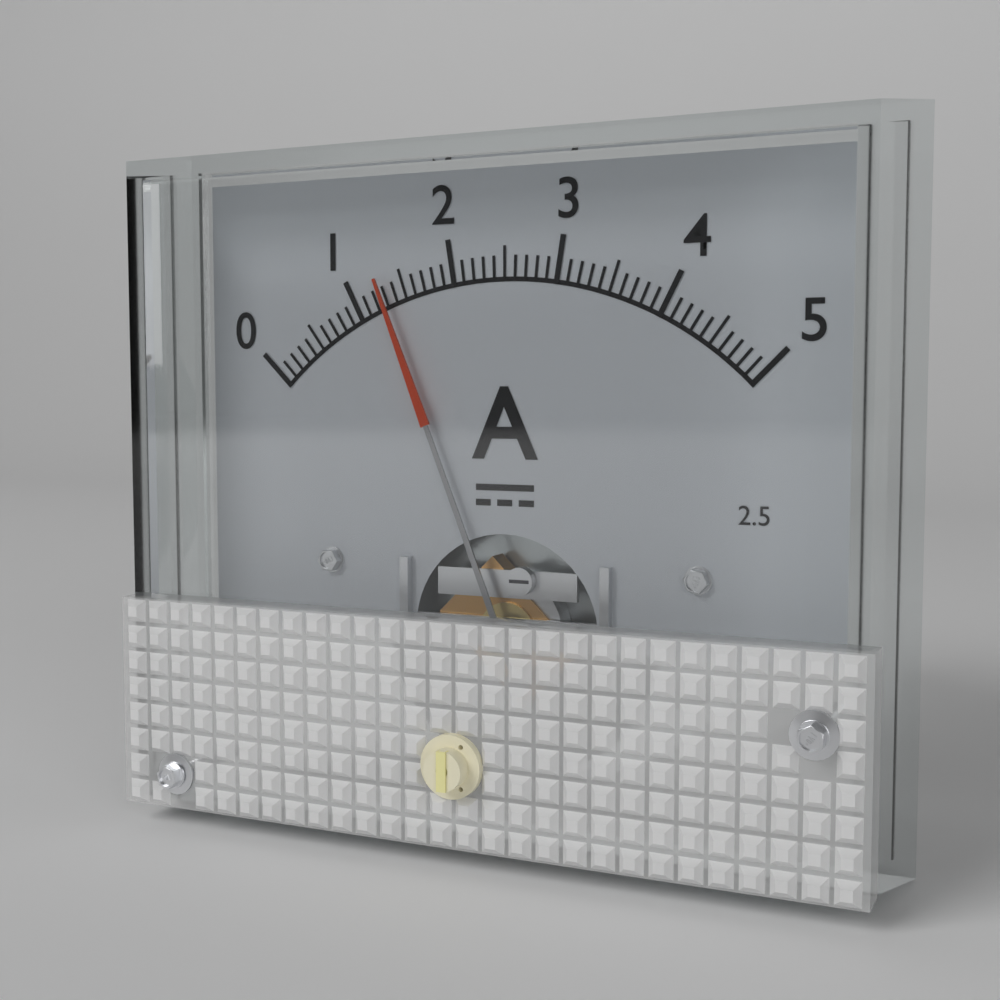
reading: 1.3 A
